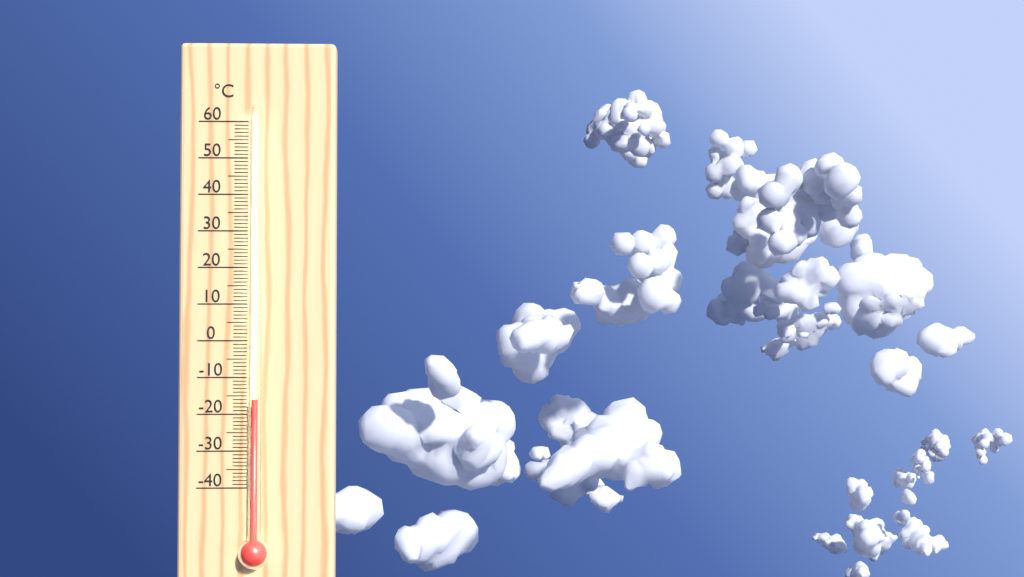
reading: -16 °C
